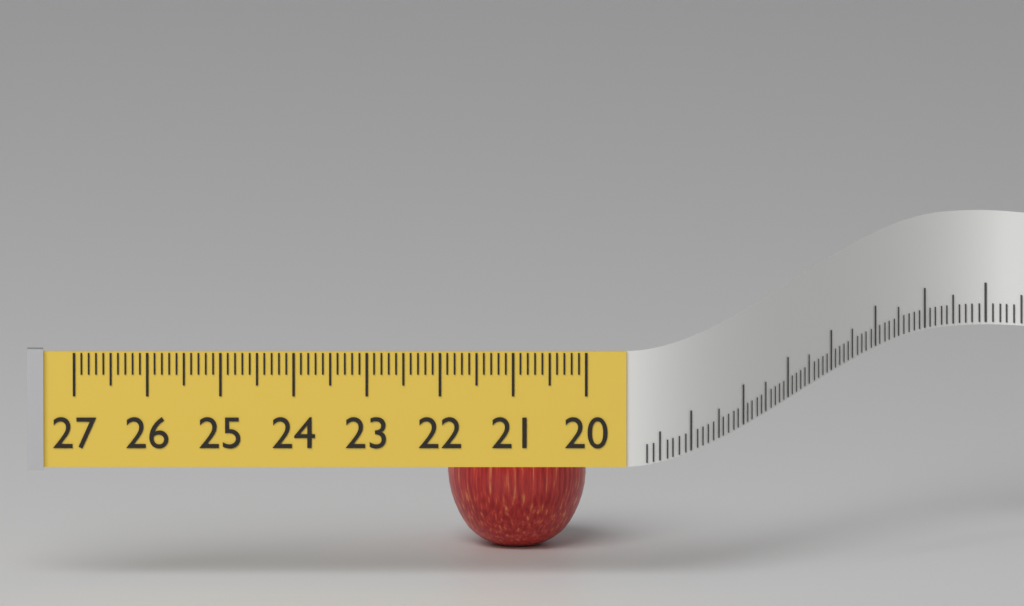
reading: 21.9 (no unit)
